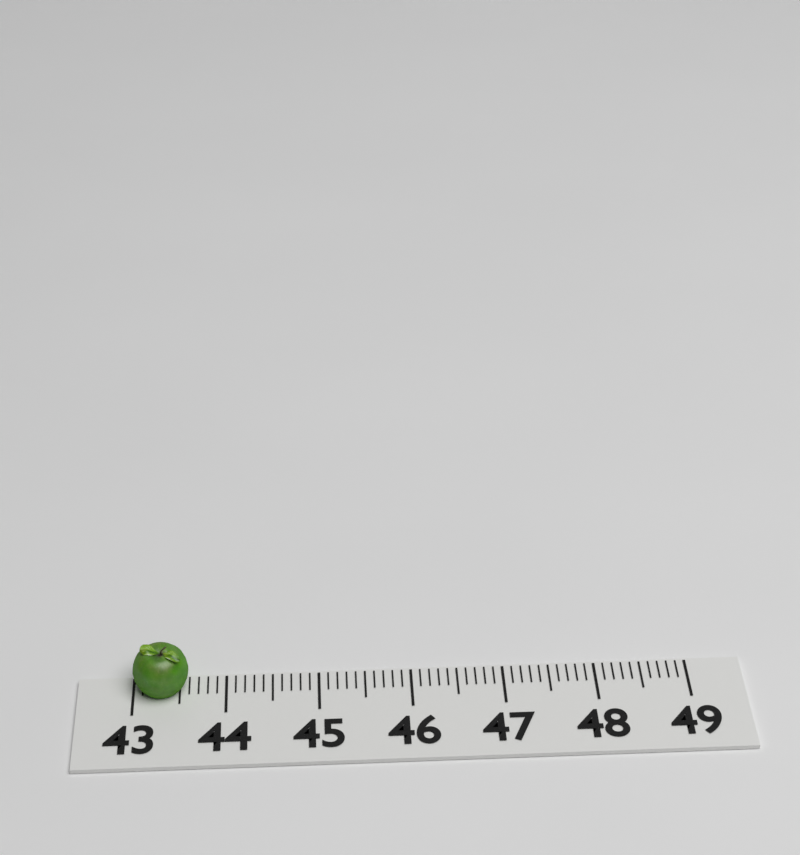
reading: 43.6 (no unit)
